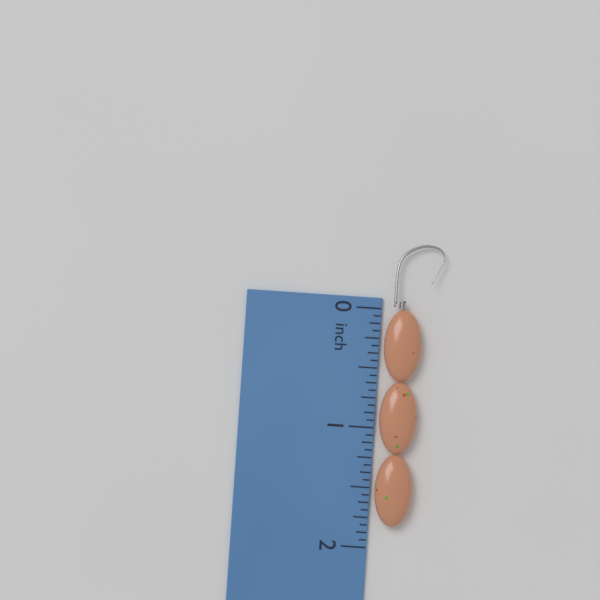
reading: 1.8125 inch
